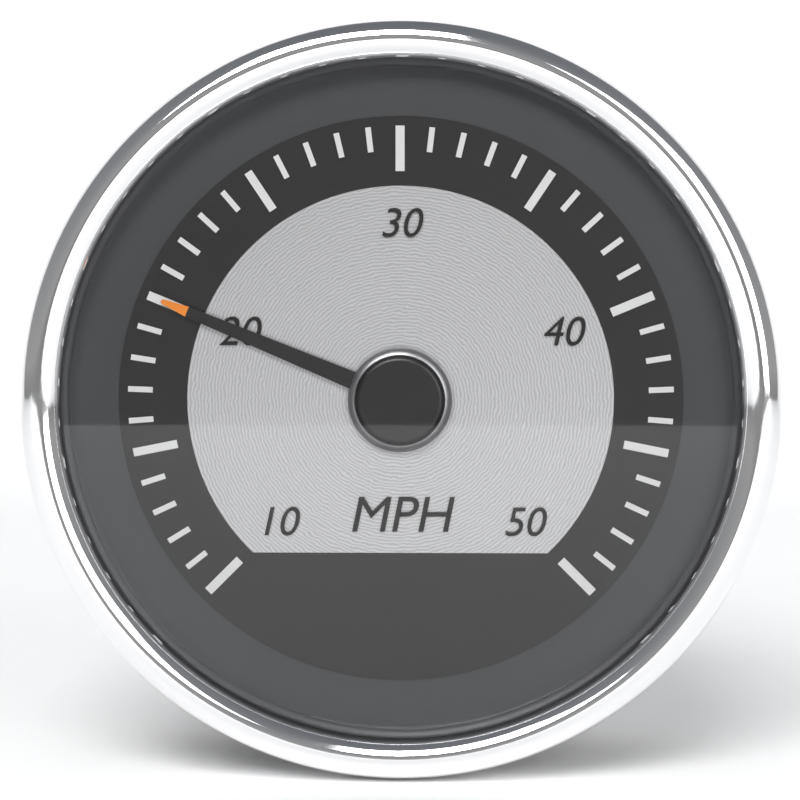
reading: 20 mph
